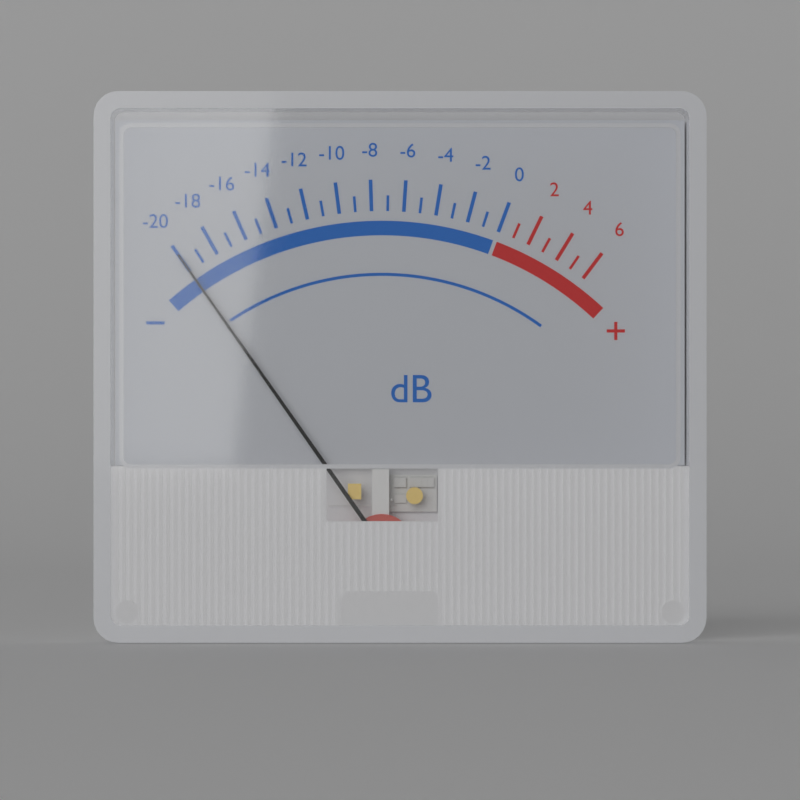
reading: -20 dB
